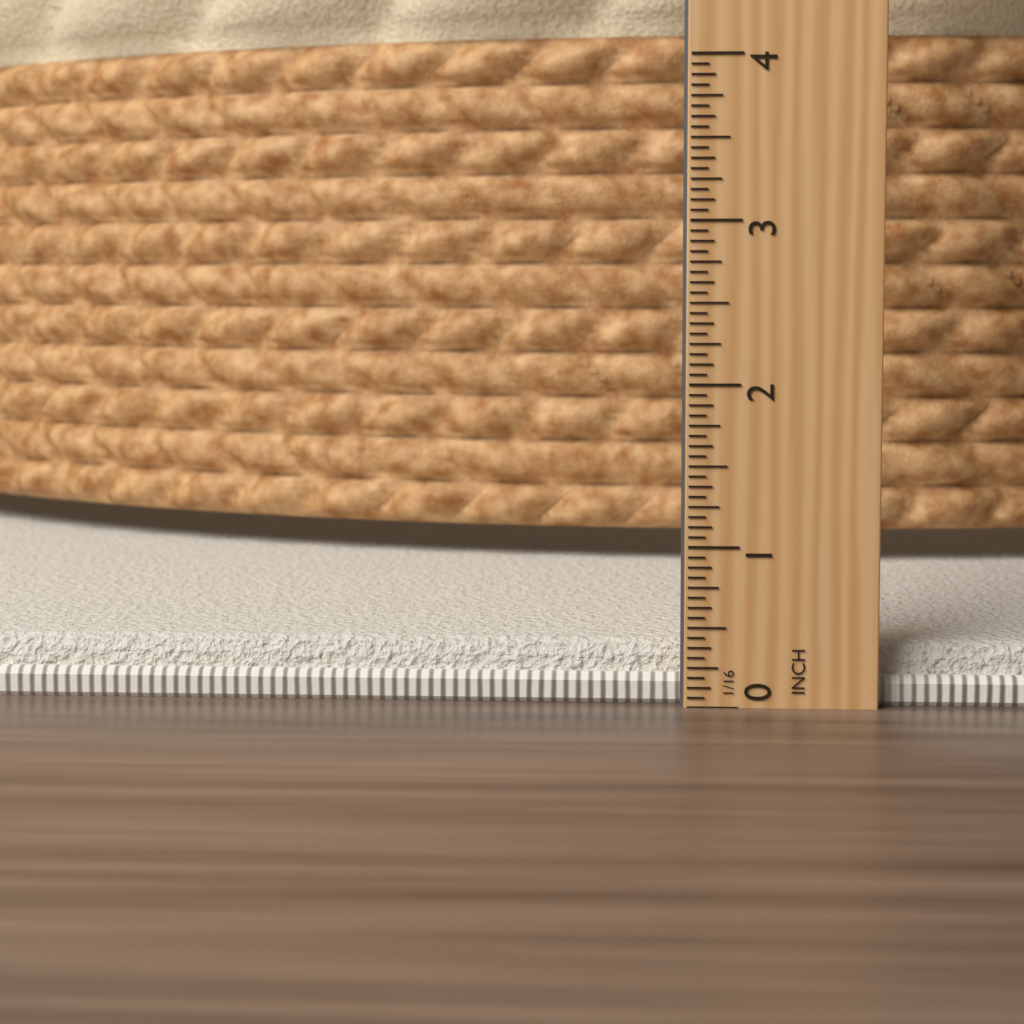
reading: 0.3750 in
